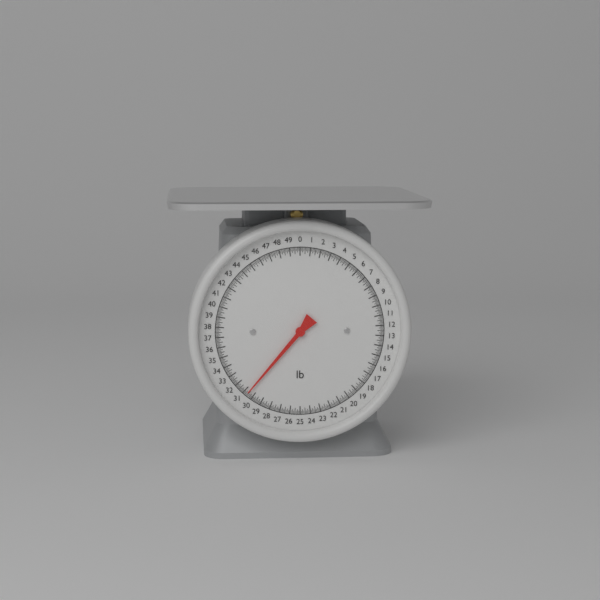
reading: 30.625 lb
